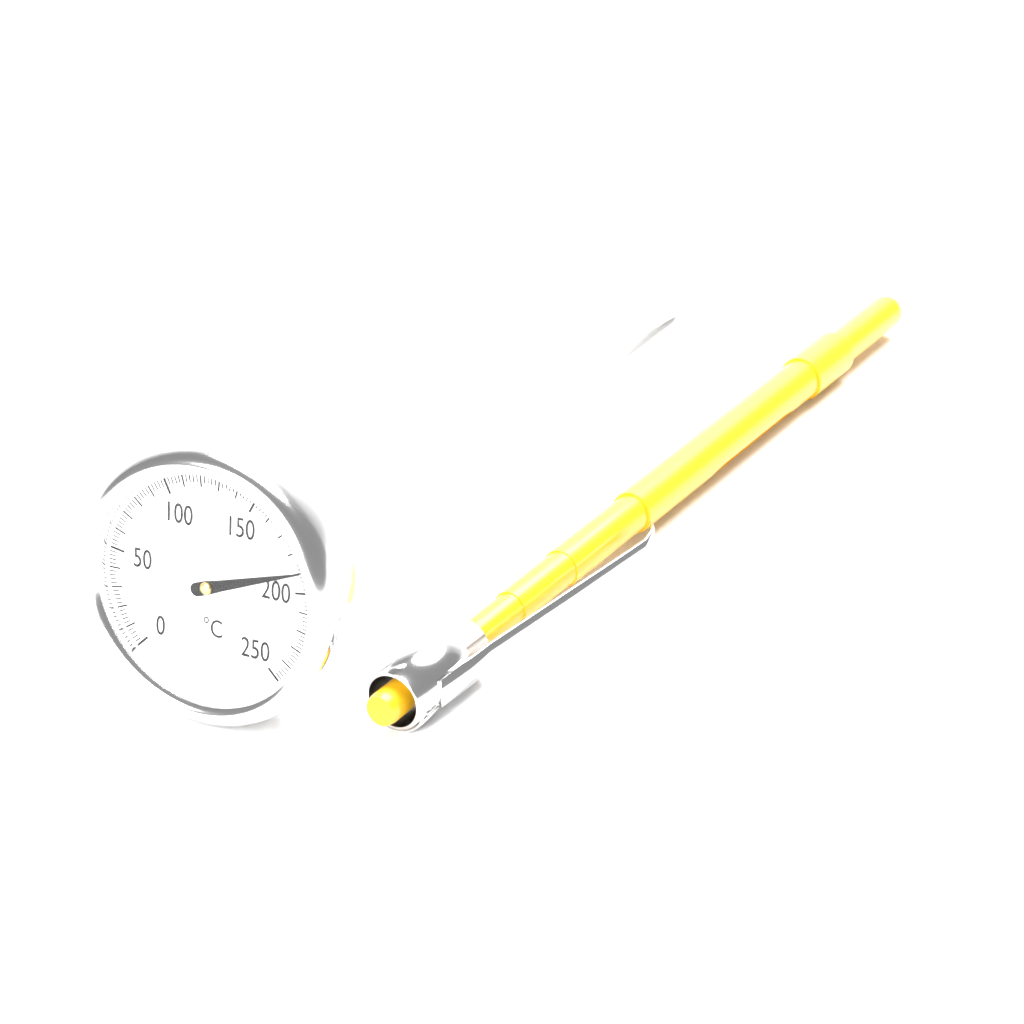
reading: 190 °C
